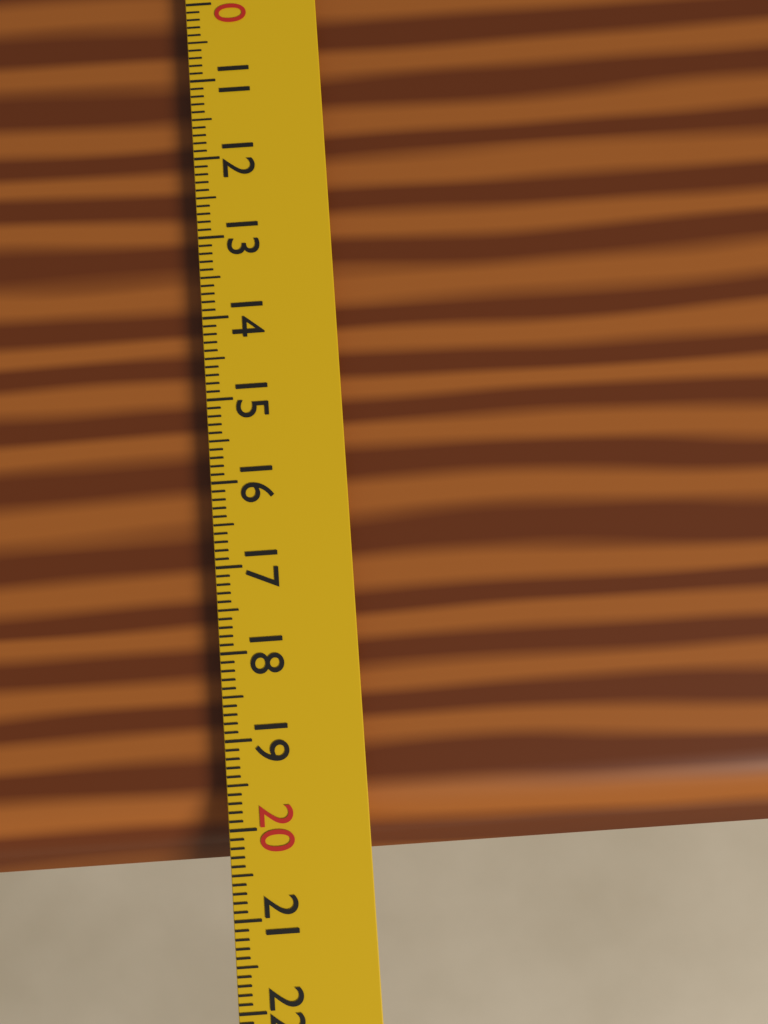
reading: 20.4 cm
